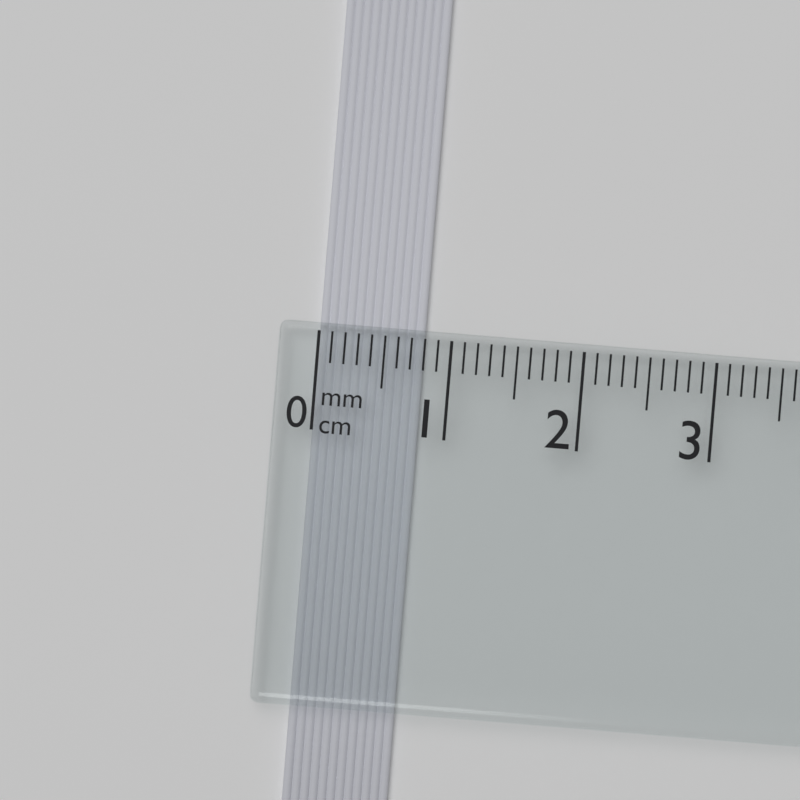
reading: 0.8 cm
